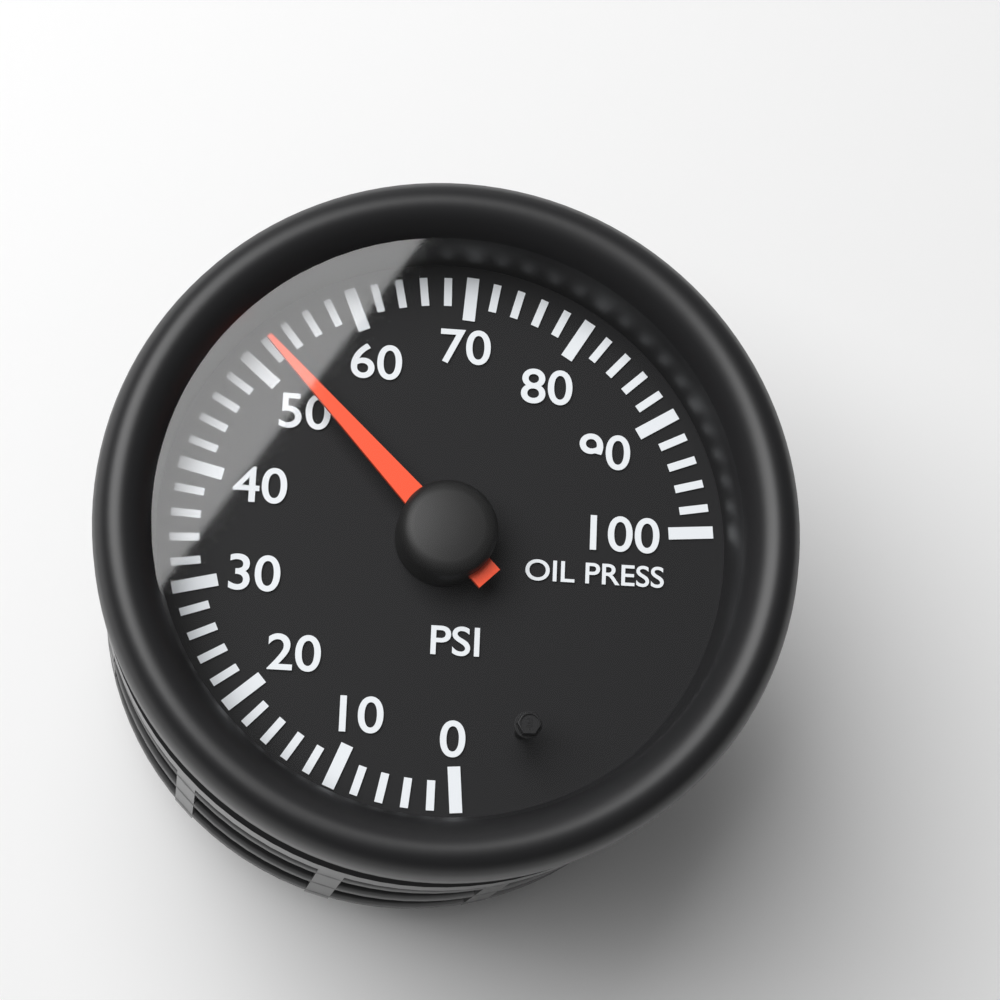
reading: 52 psi
